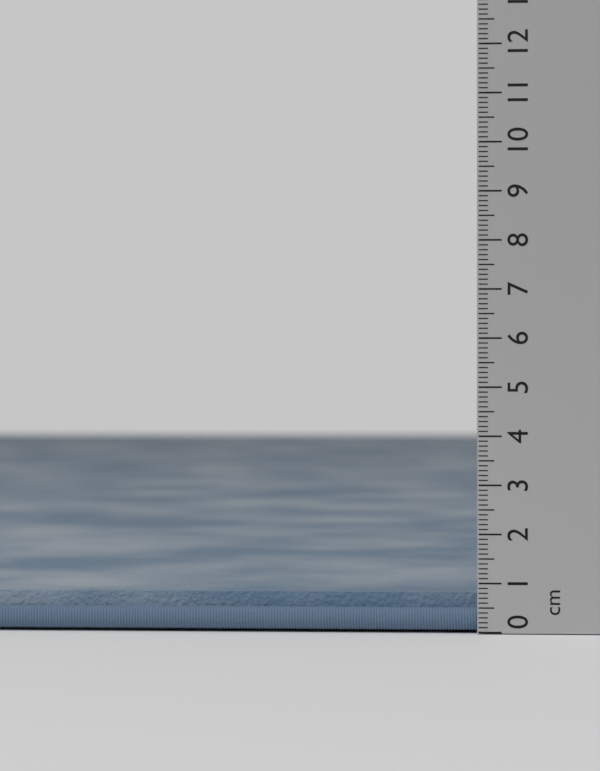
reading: 0.8 cm
